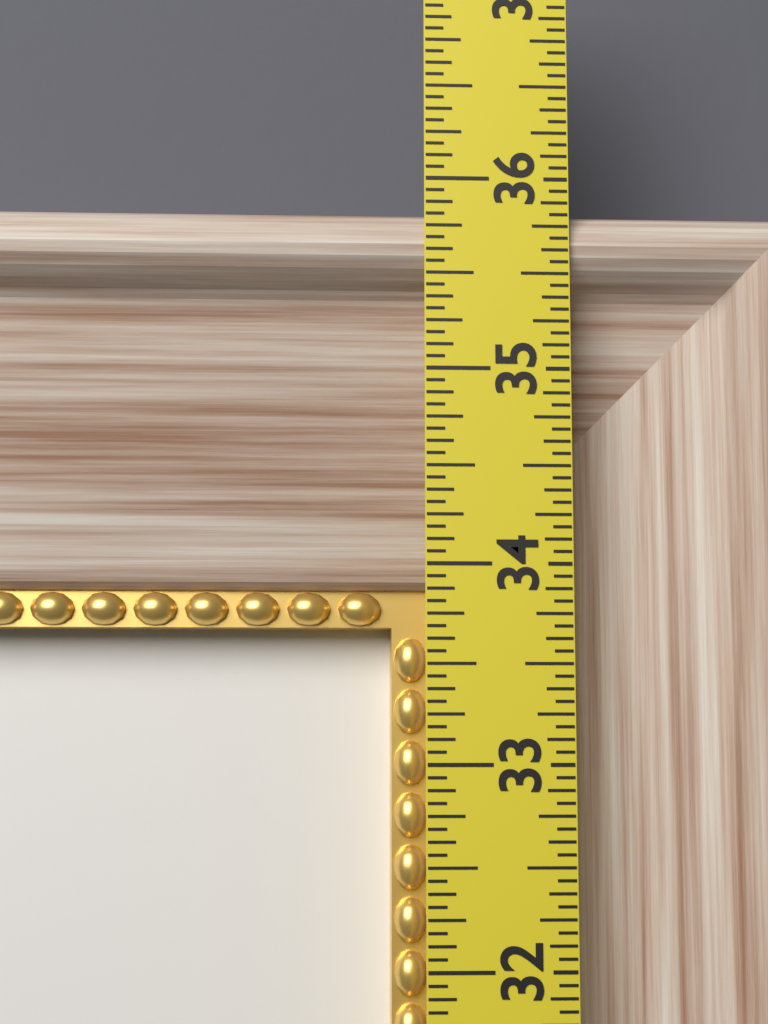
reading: 35.8750 in
